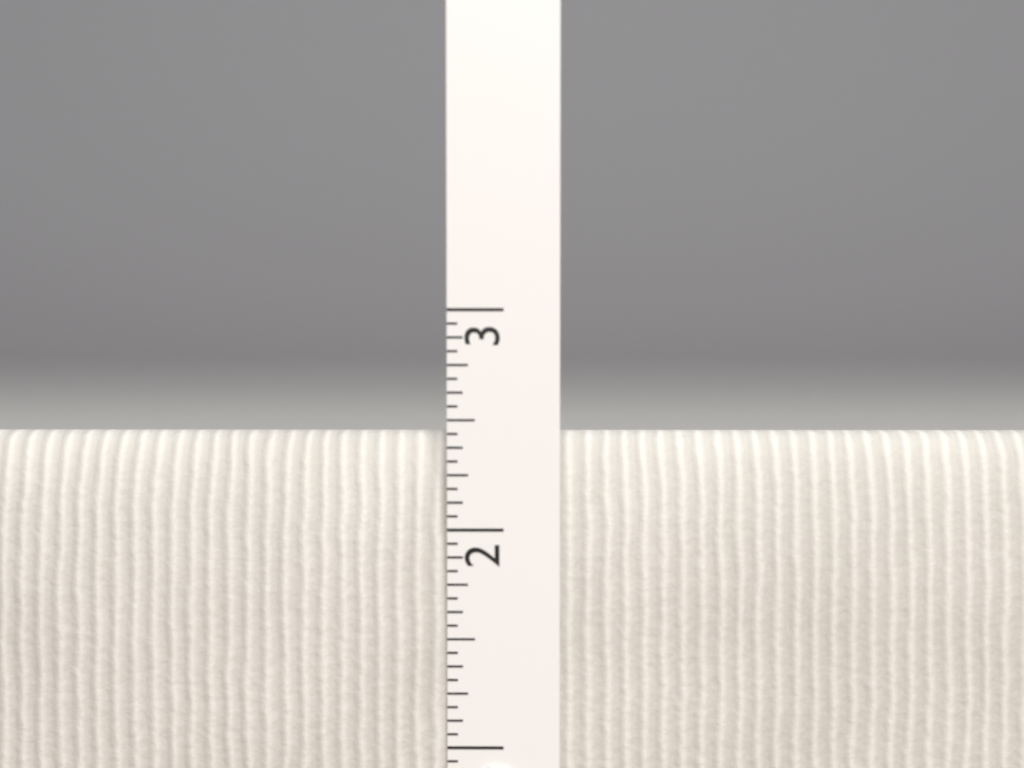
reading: 2.4375 in
